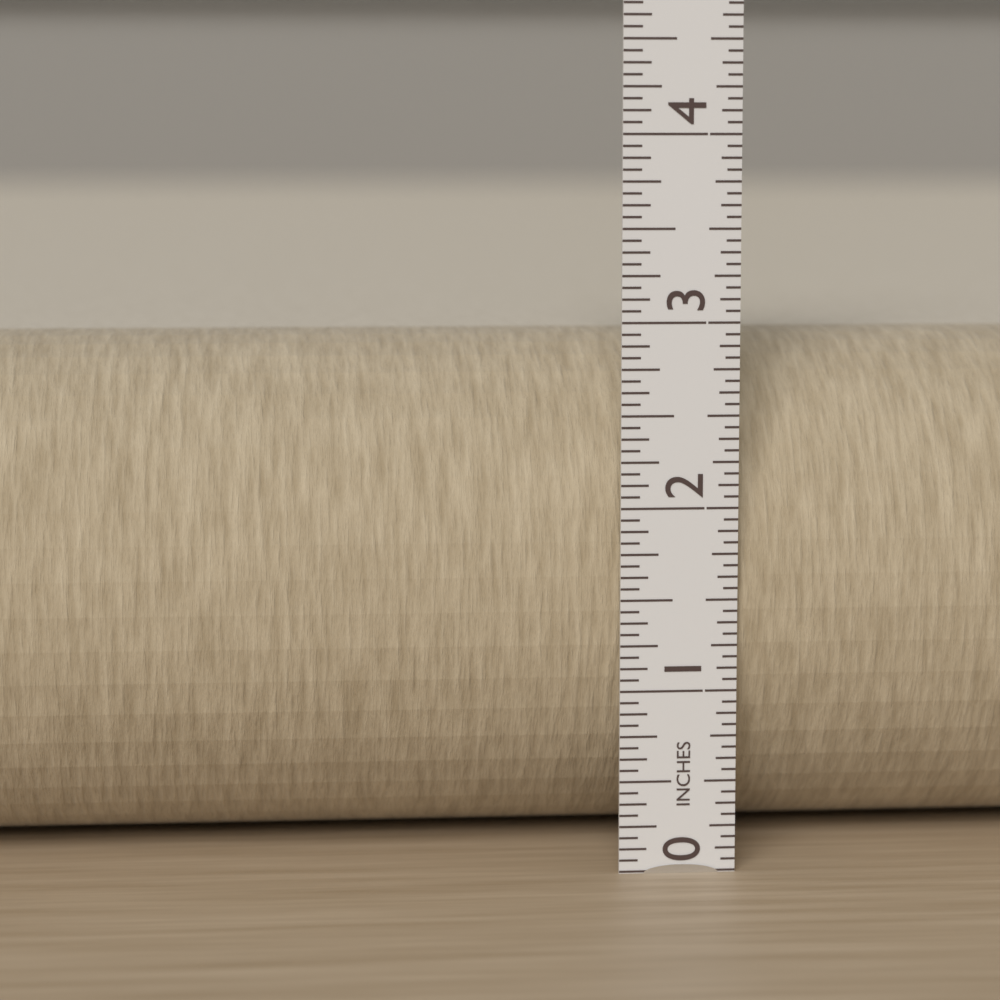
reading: 2.8750 in
